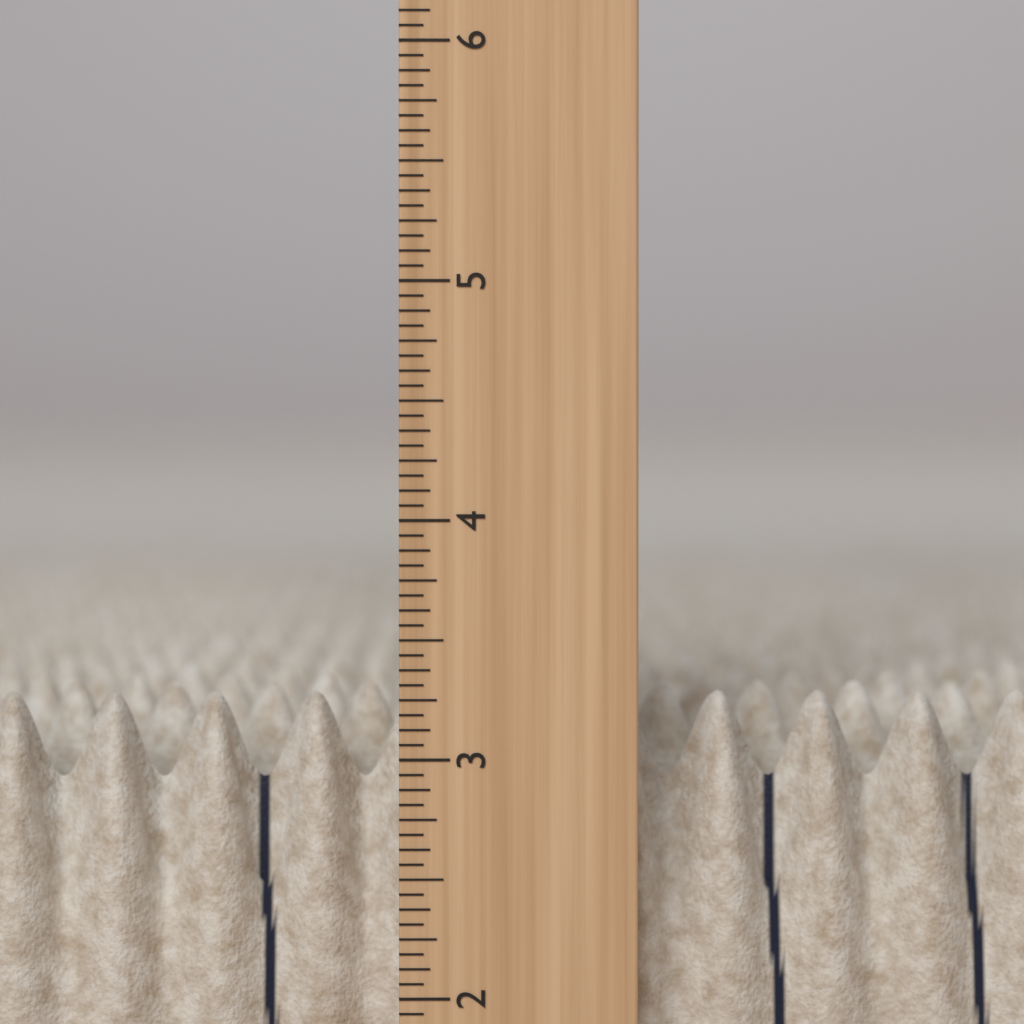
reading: 3.2500 in
